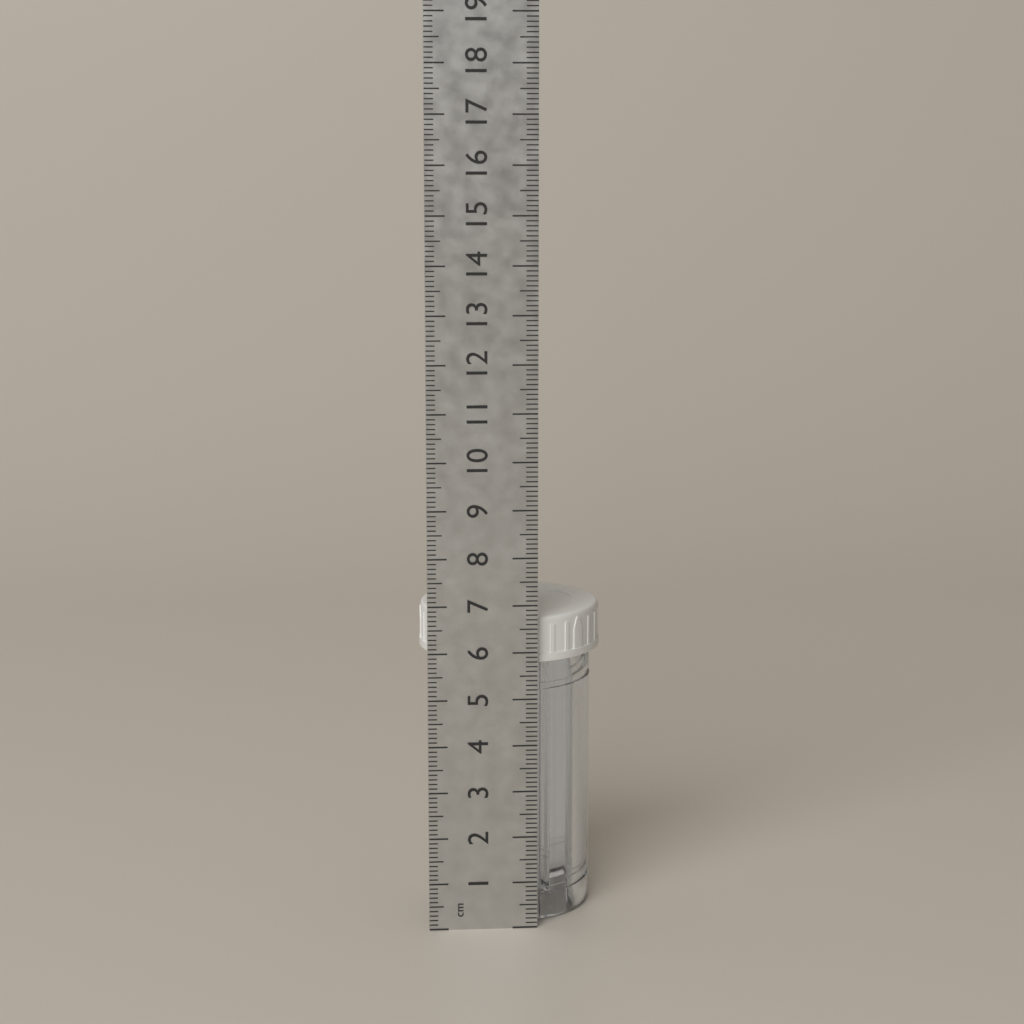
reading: 6.7 cm
